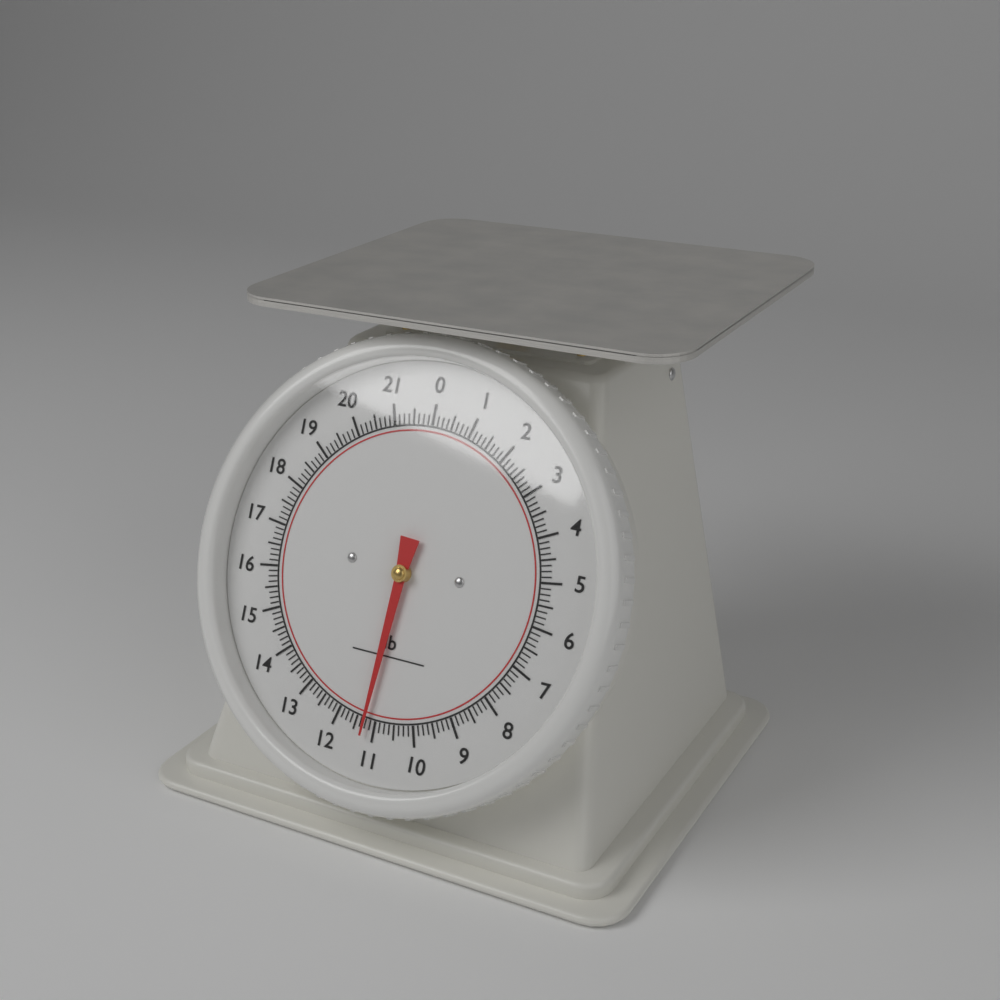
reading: 11.250 lb
